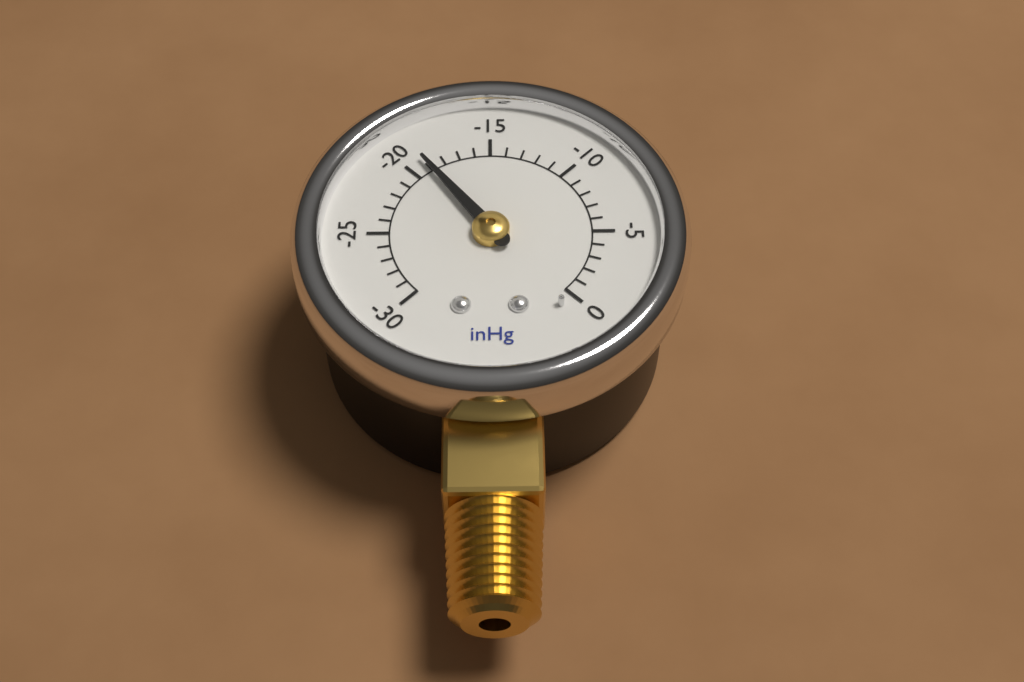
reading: -19 inHg
